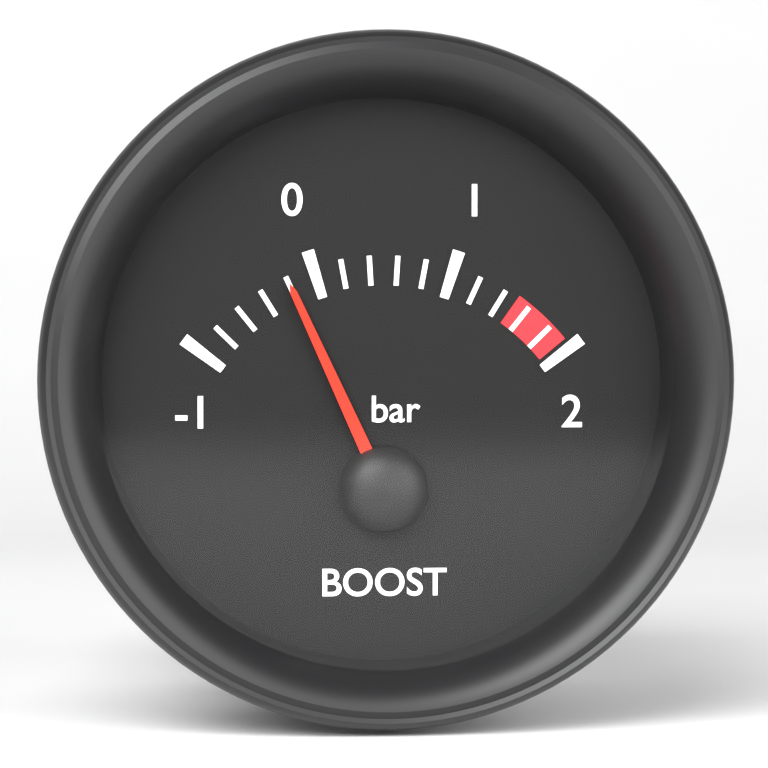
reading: -0.2 bar
